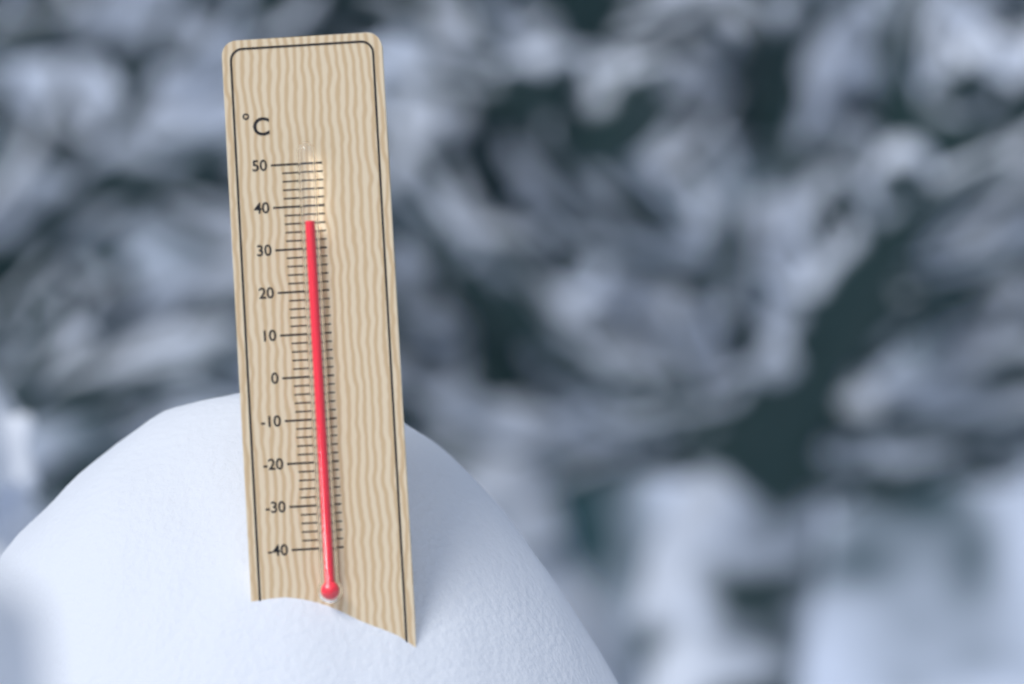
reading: 36 °C
